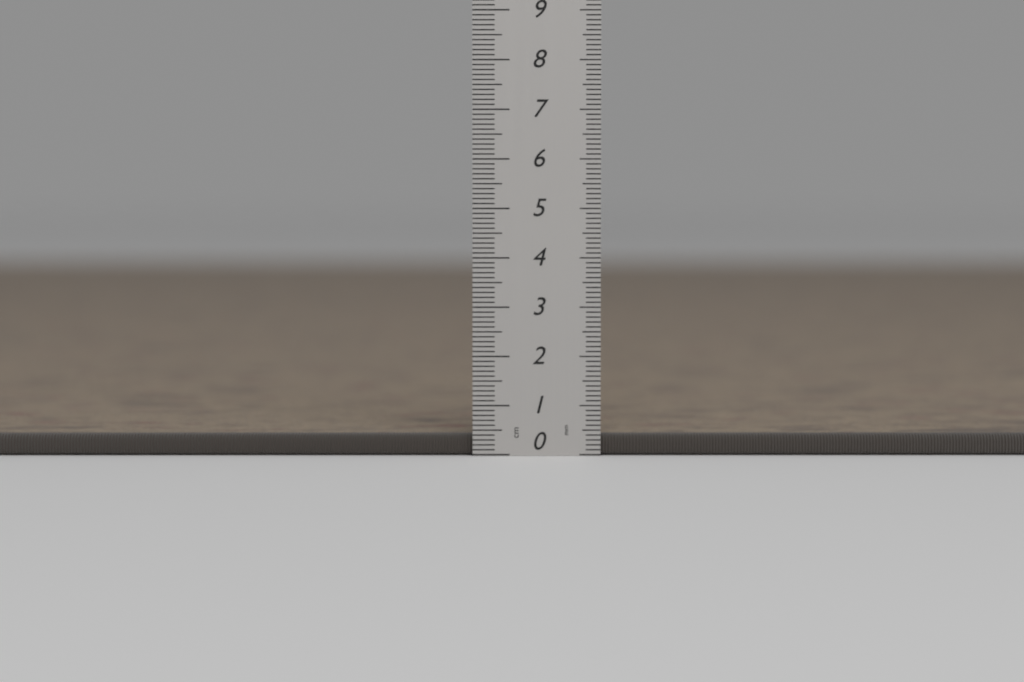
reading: 0.4 cm
